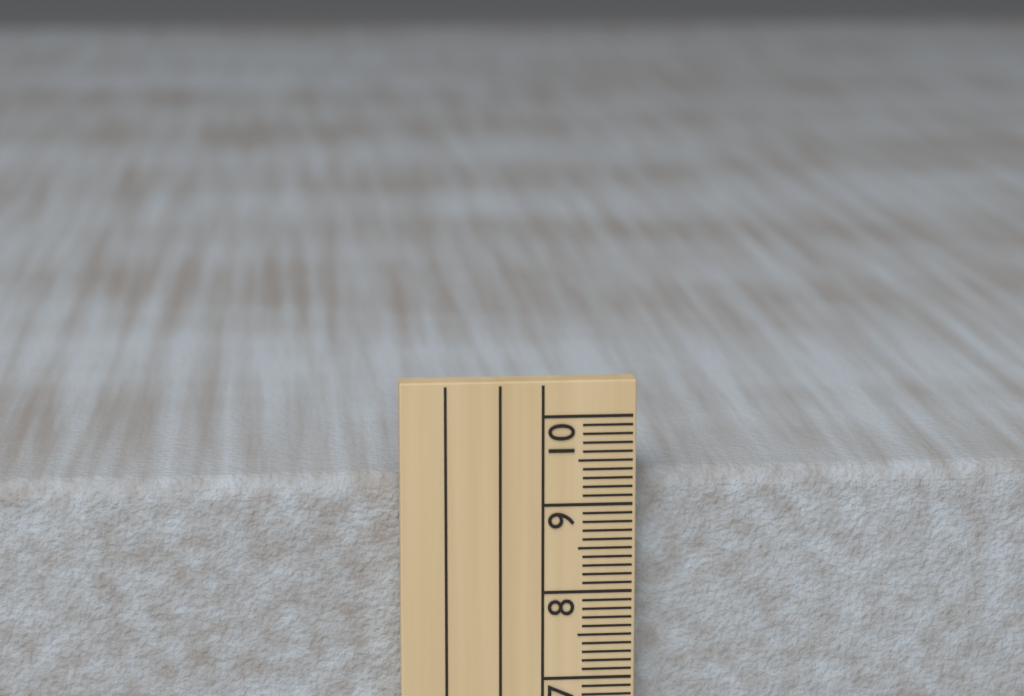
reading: 9.3 cm
